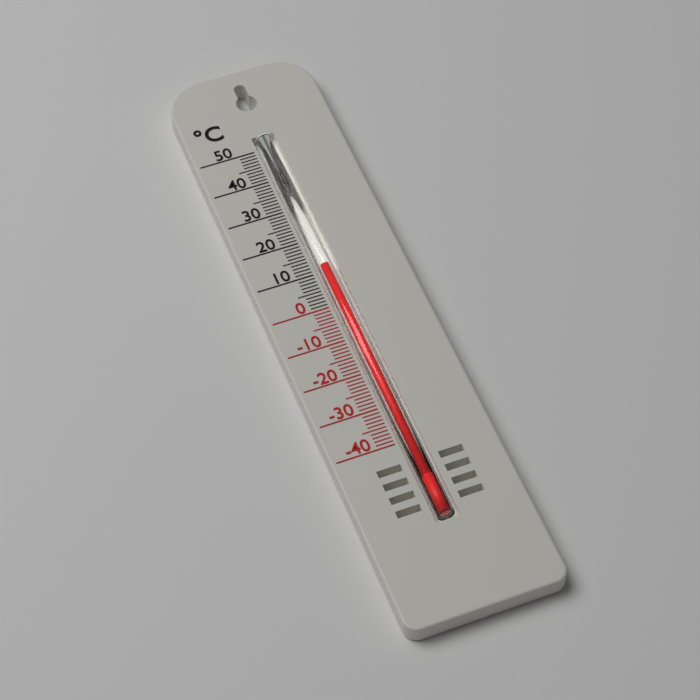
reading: 12 °C
